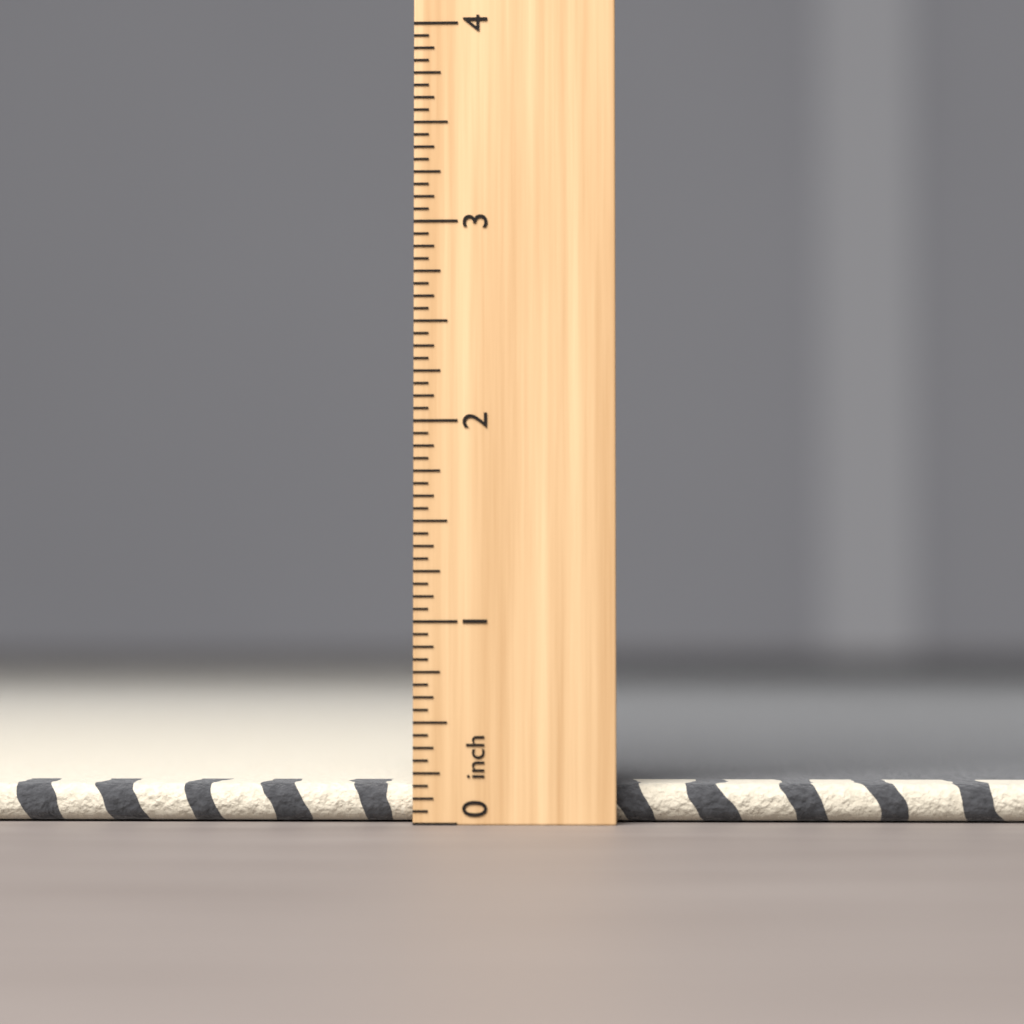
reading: 0.1875 inch
